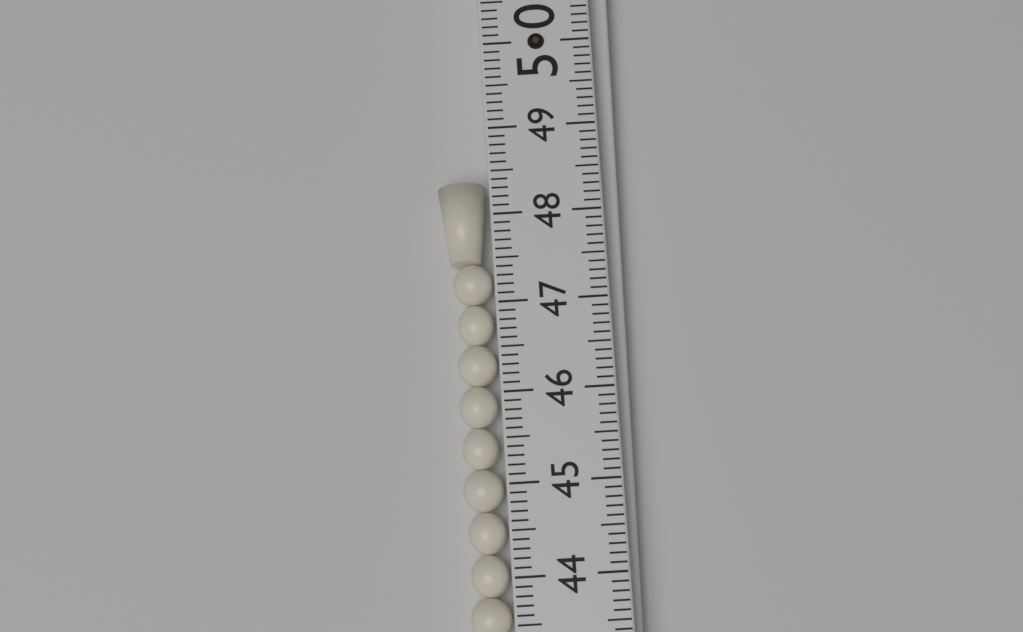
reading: 48.4 (no unit)
